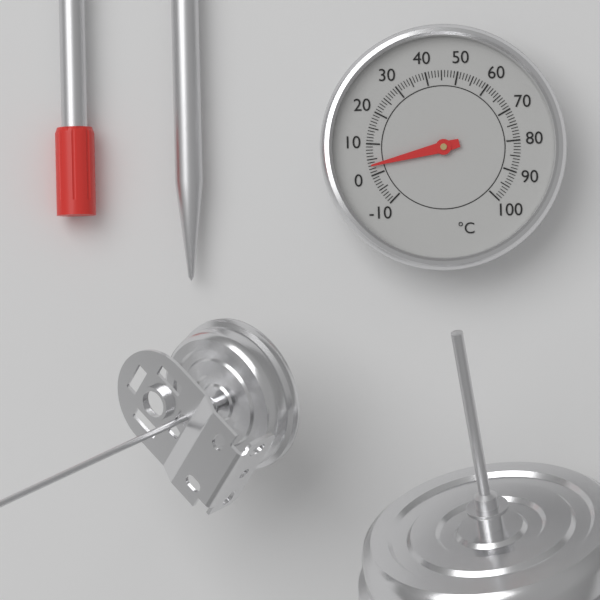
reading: 3 °C
